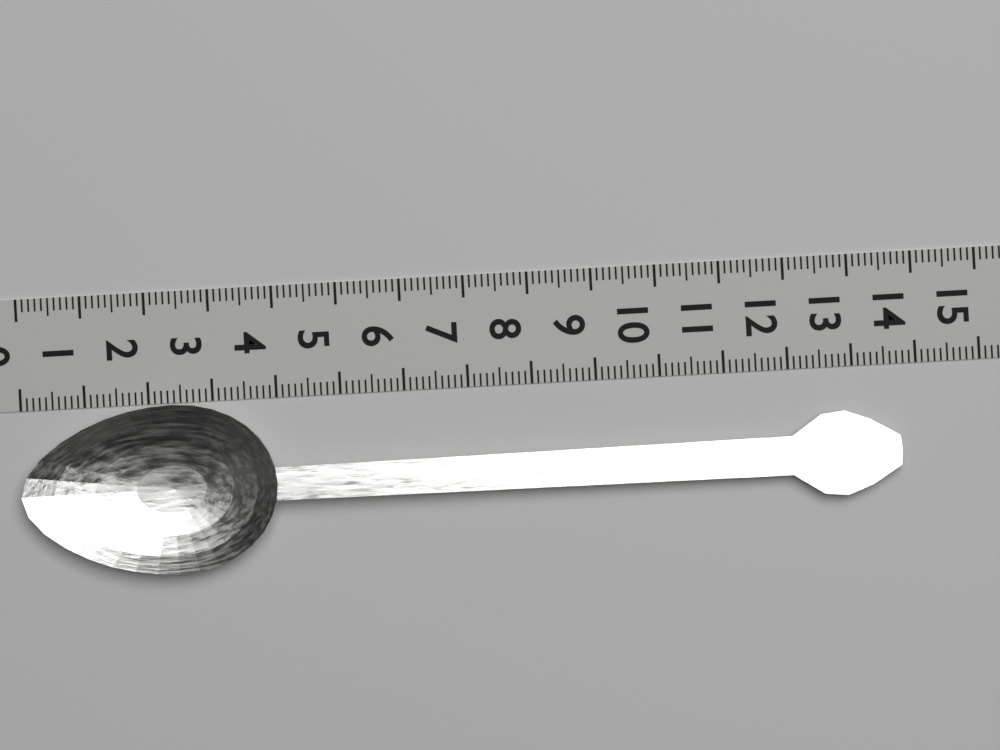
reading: 13.7 (no unit)
